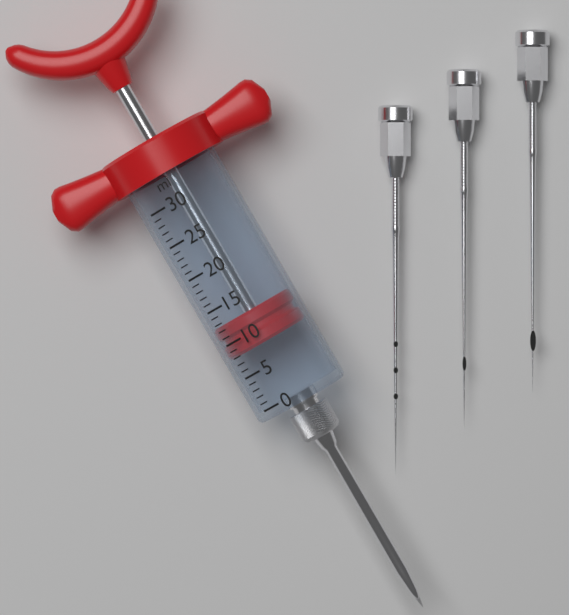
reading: 8 ml
